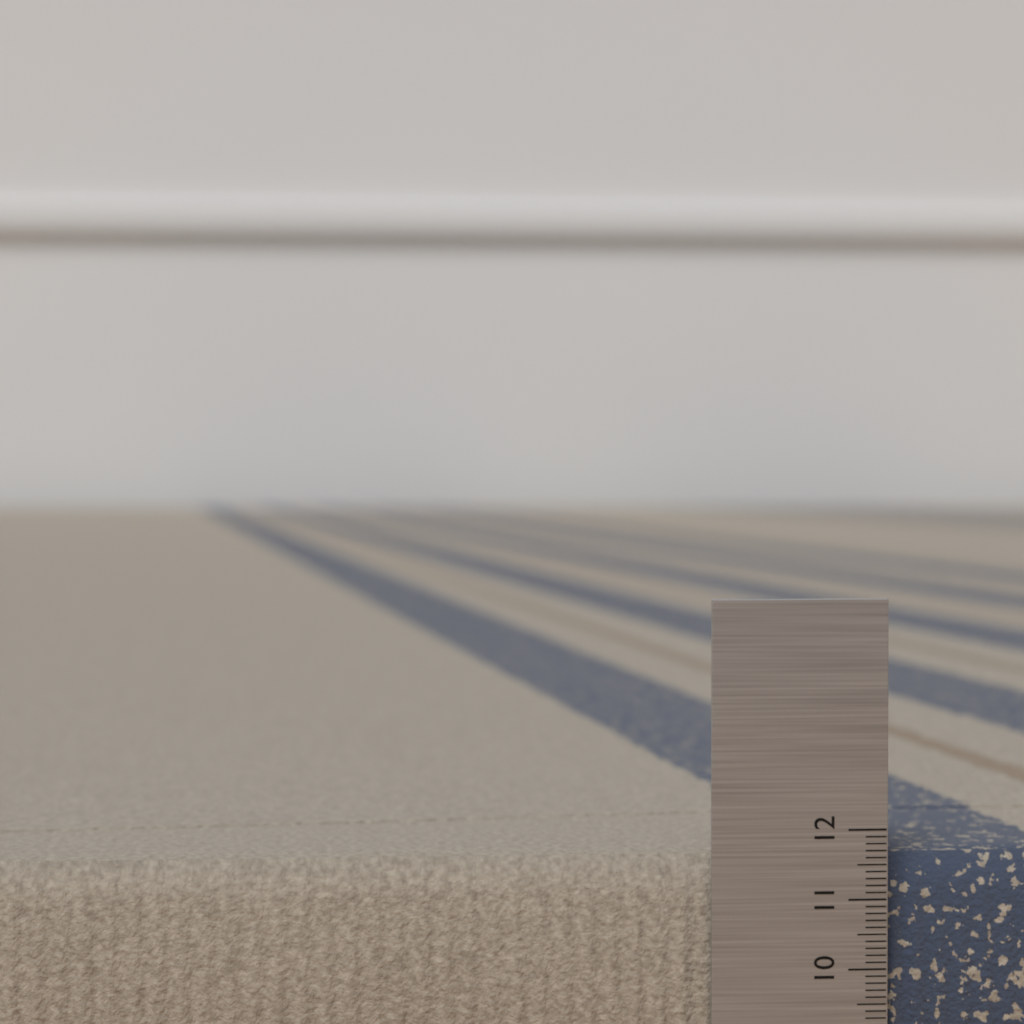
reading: 11.6 (no unit)
